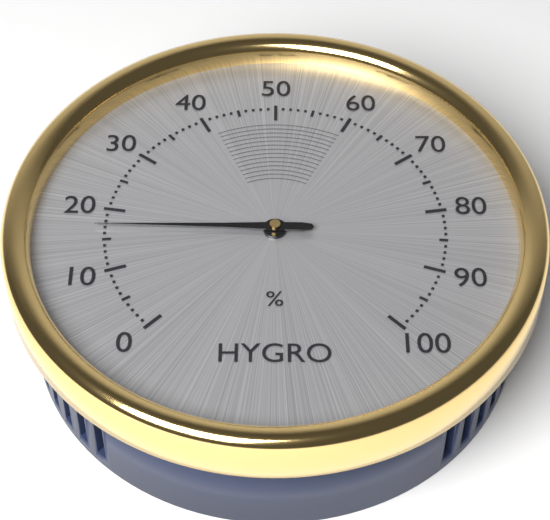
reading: 17 %
